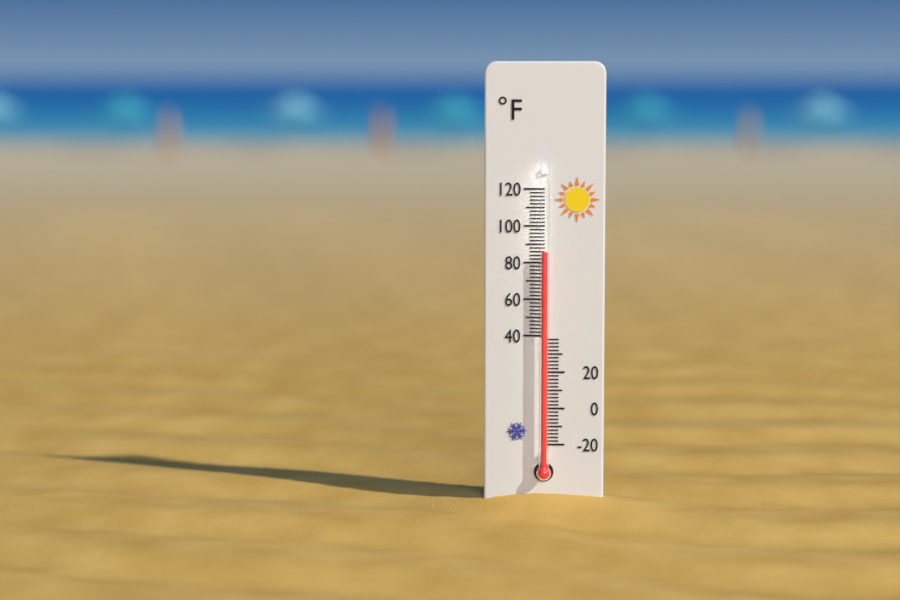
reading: 86 °F
